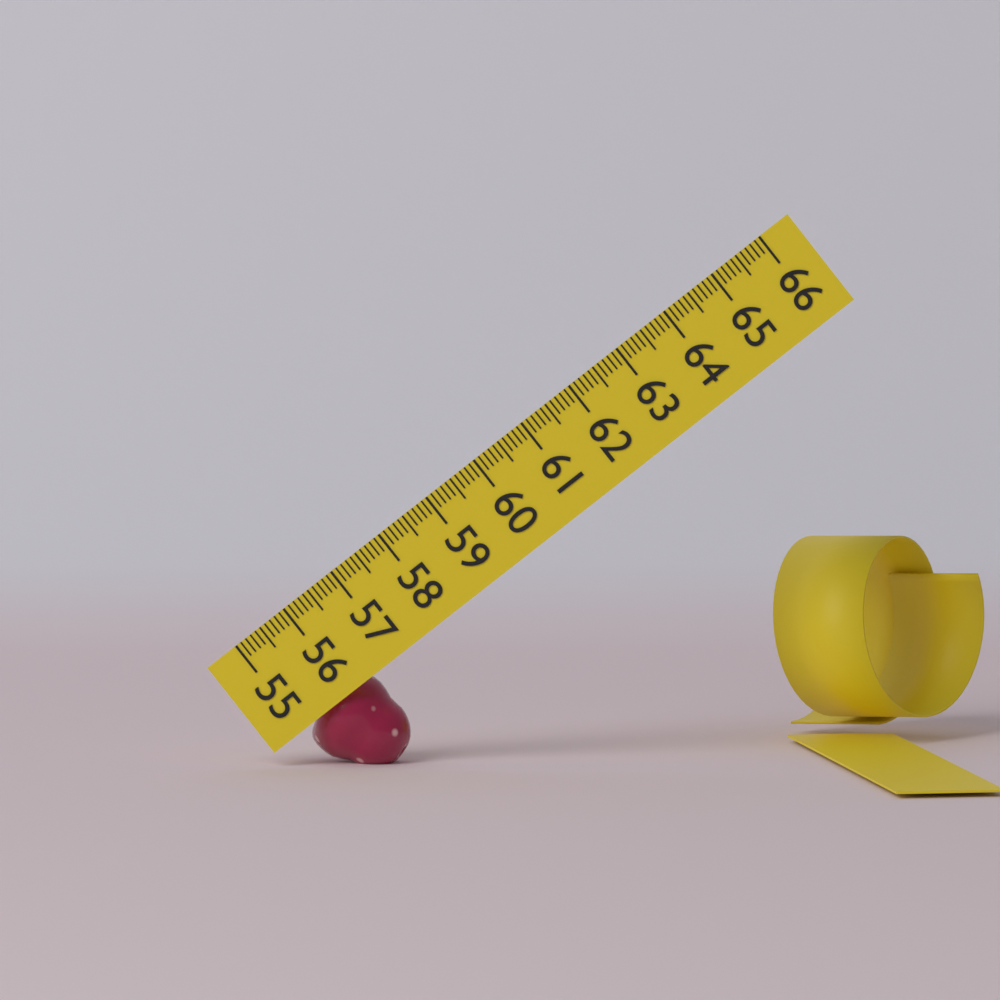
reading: 56.5 (no unit)
